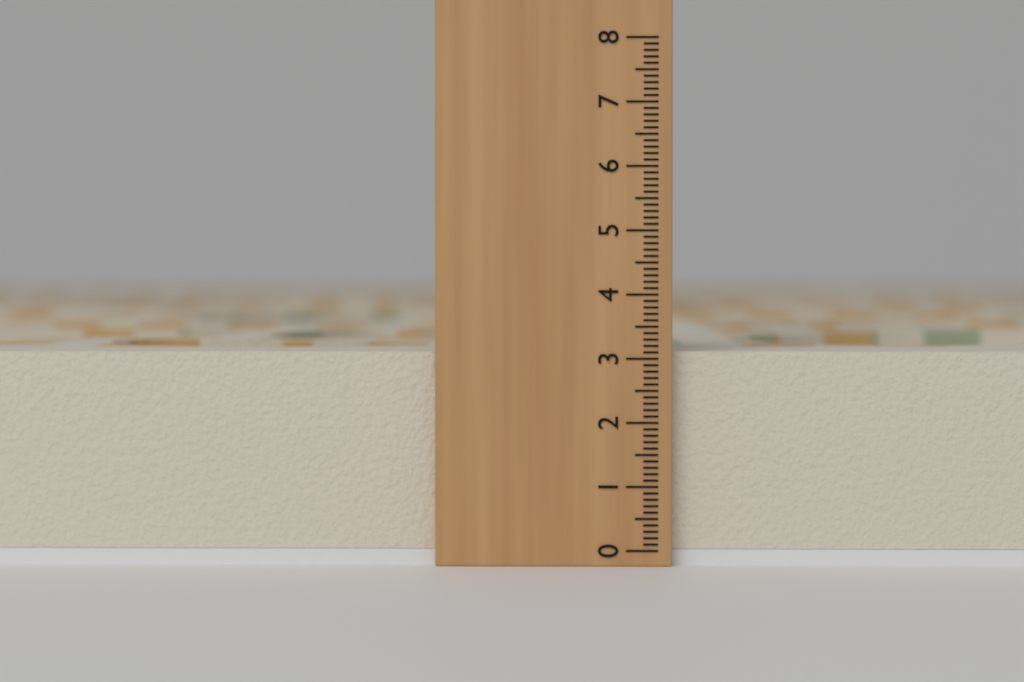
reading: 3.1 (no unit)
